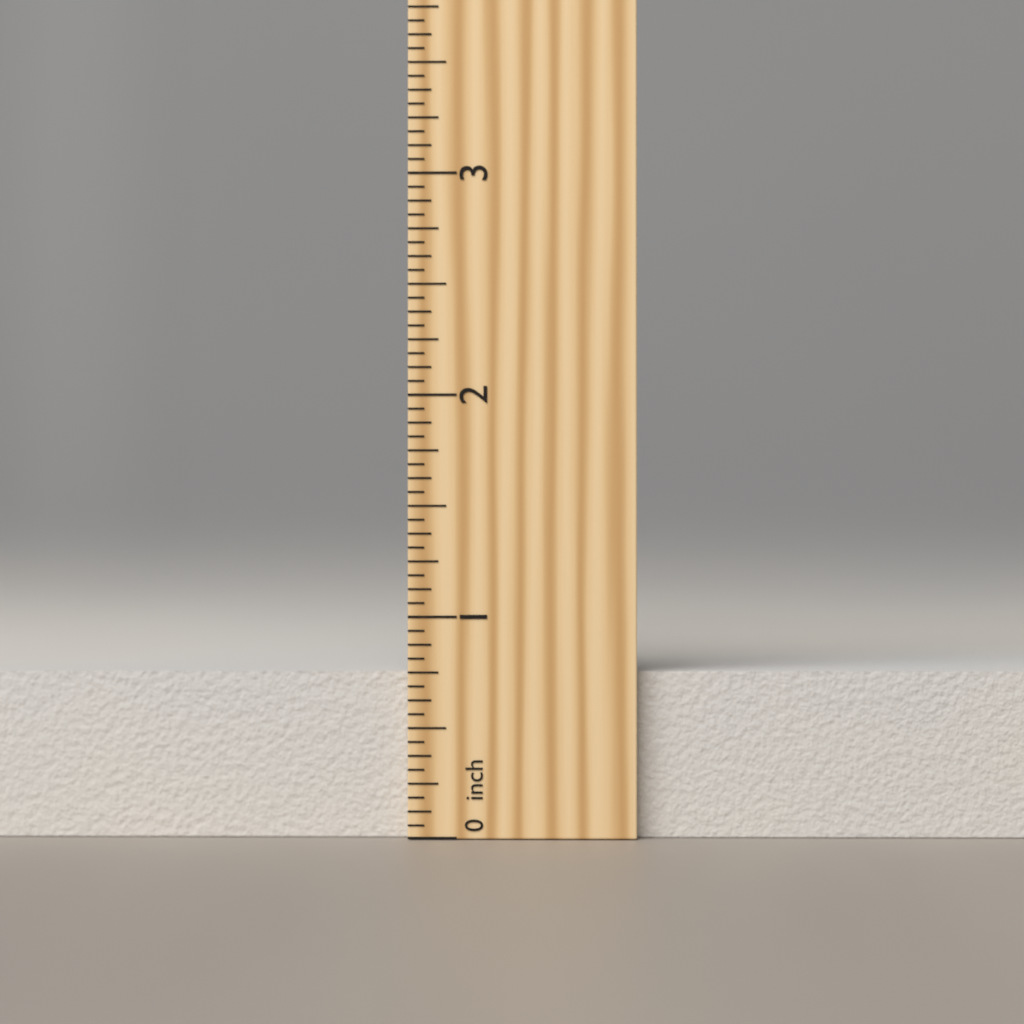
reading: 0.7500 inch
